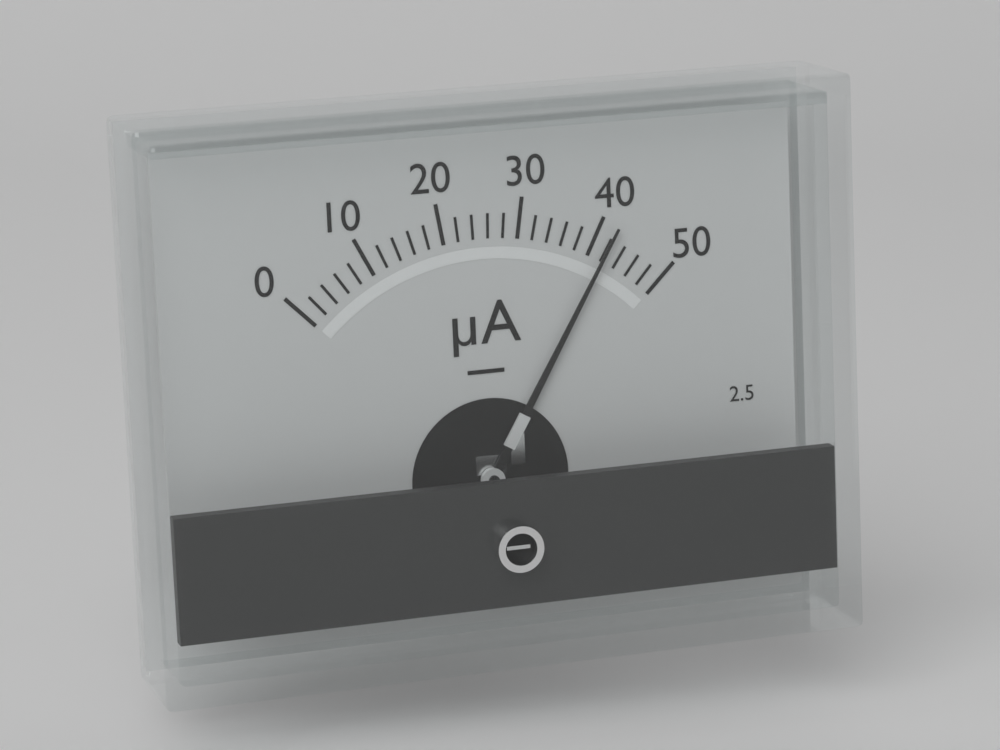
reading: 42 µA
